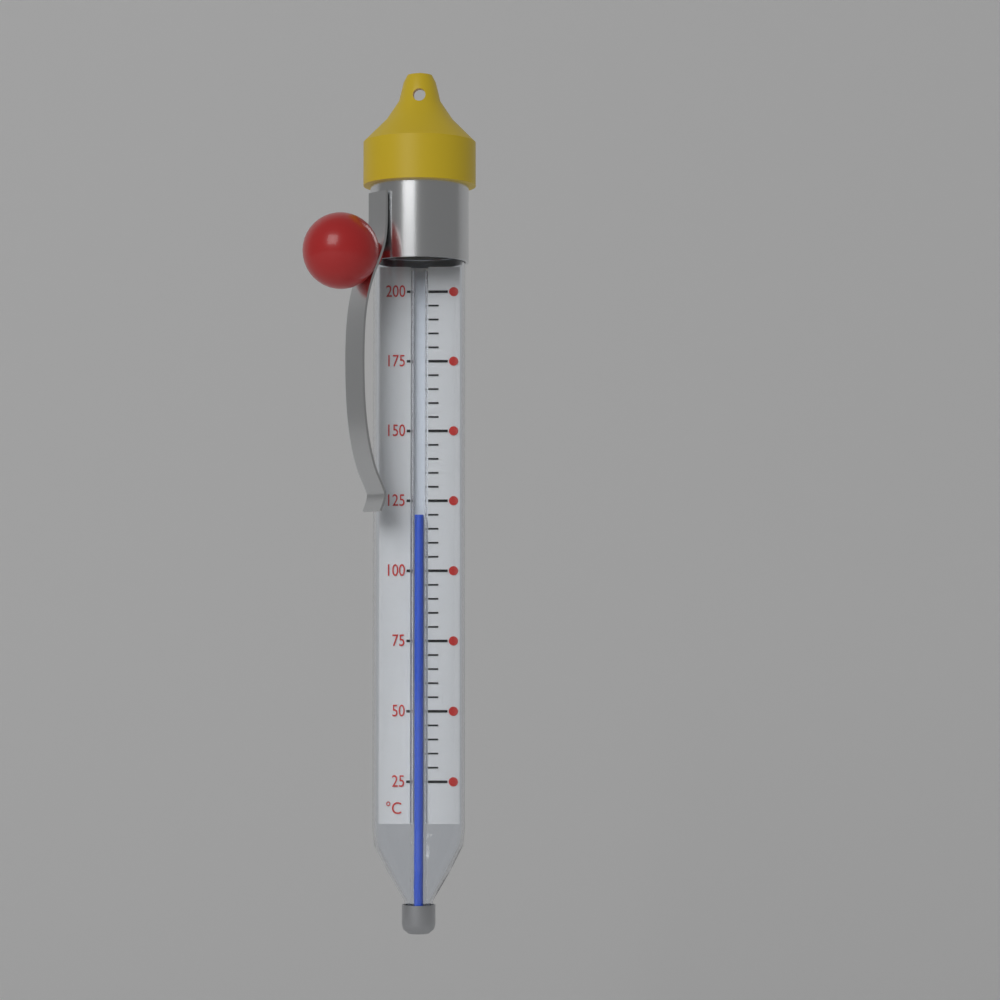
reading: 120 °C
